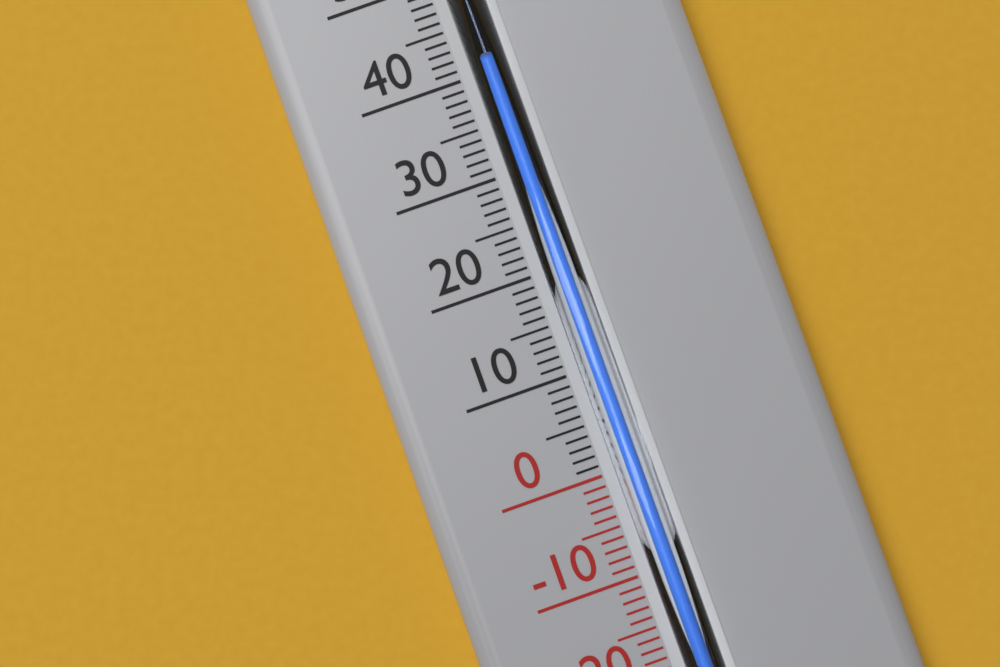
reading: 40 °C
